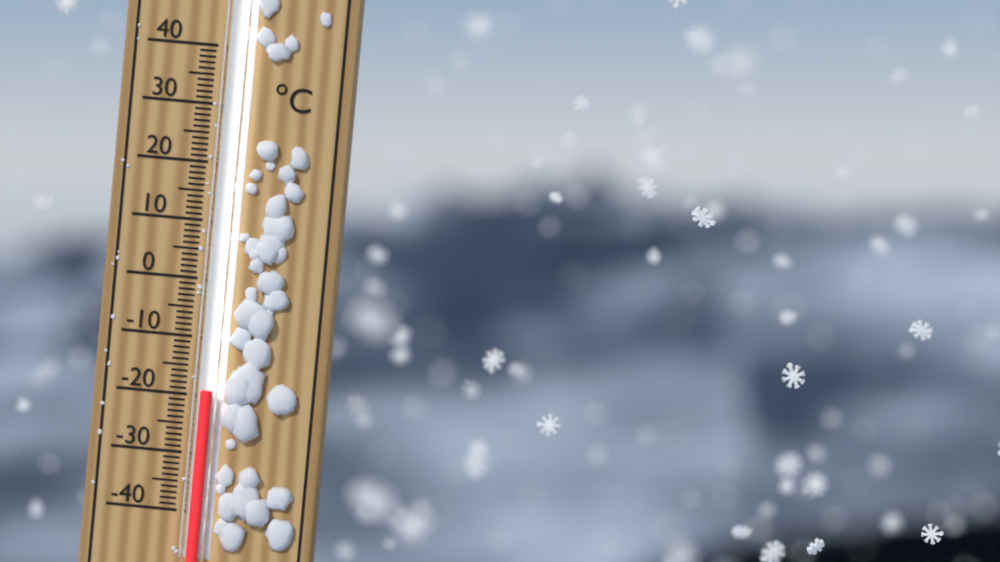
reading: -19 °C
